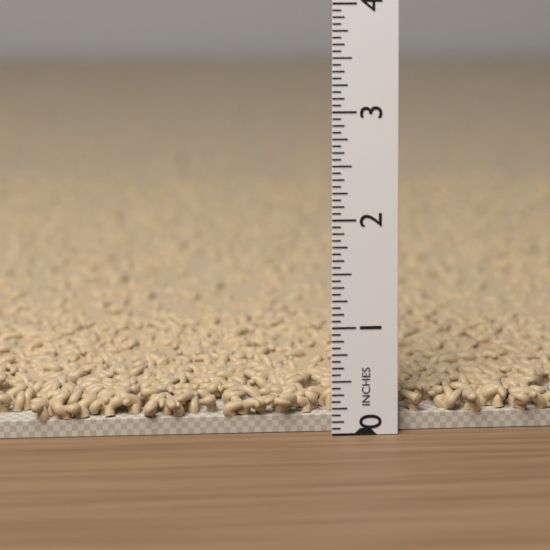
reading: 0.3750 in
